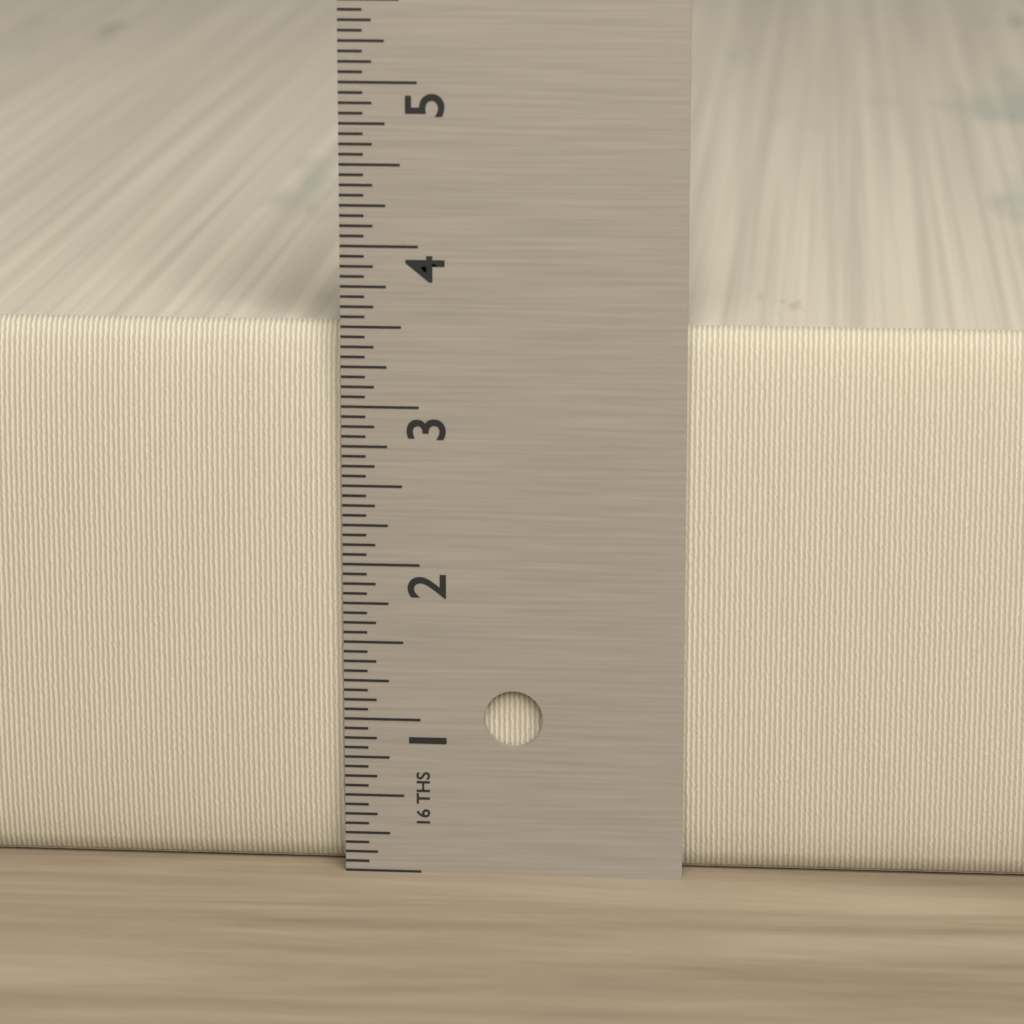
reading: 3.5000 in
